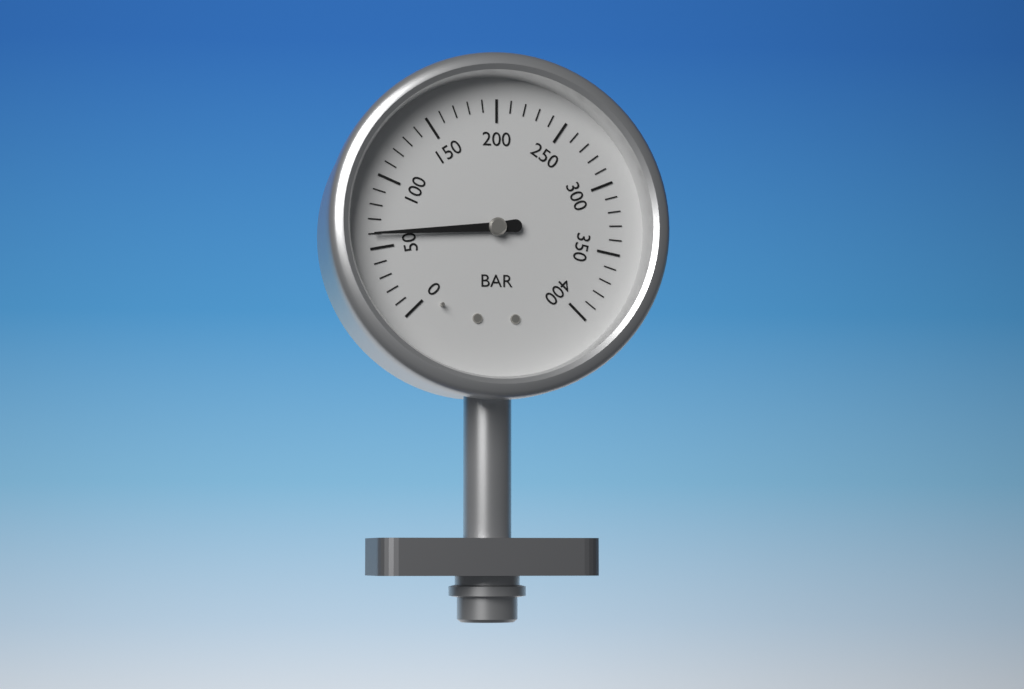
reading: 60 bar
